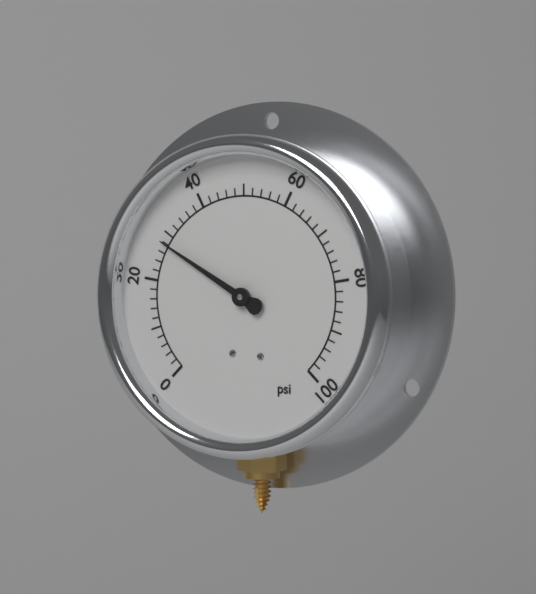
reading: 28 psi
